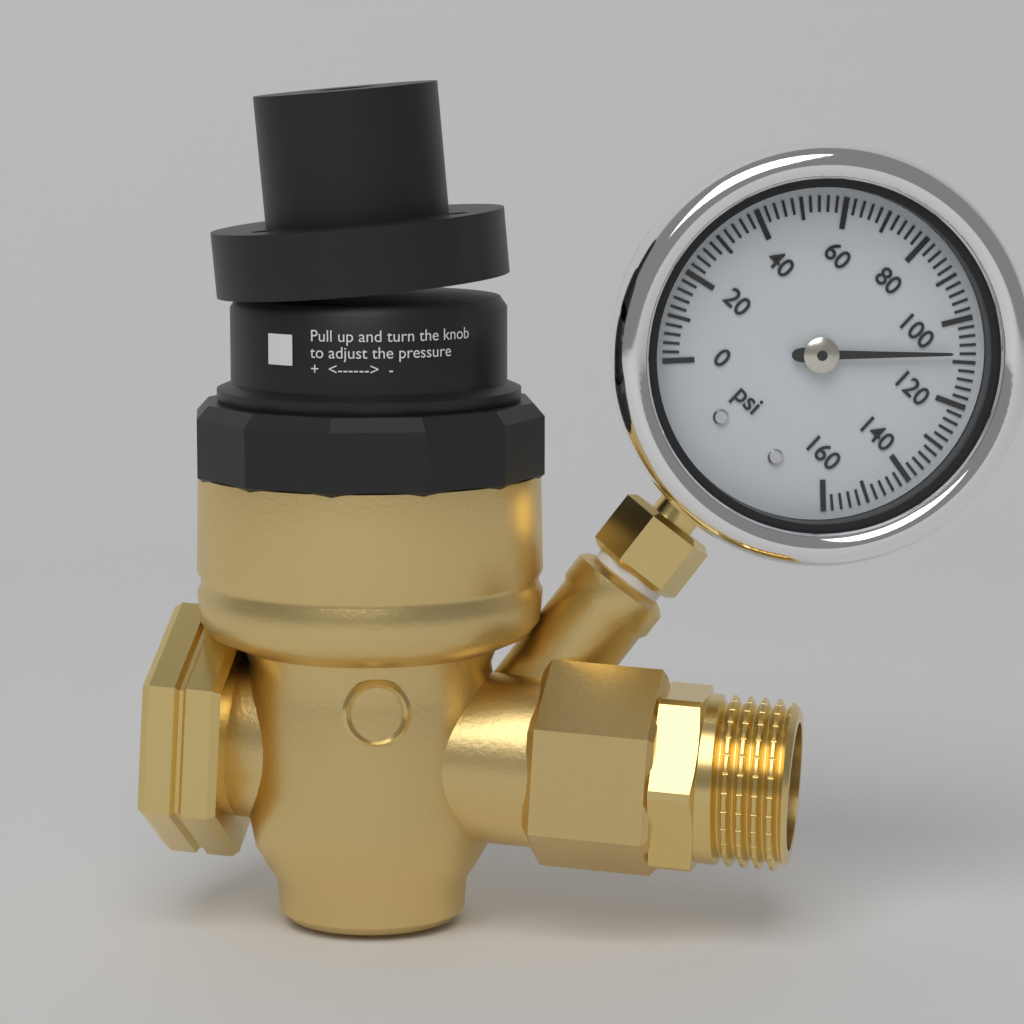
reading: 108 psi
